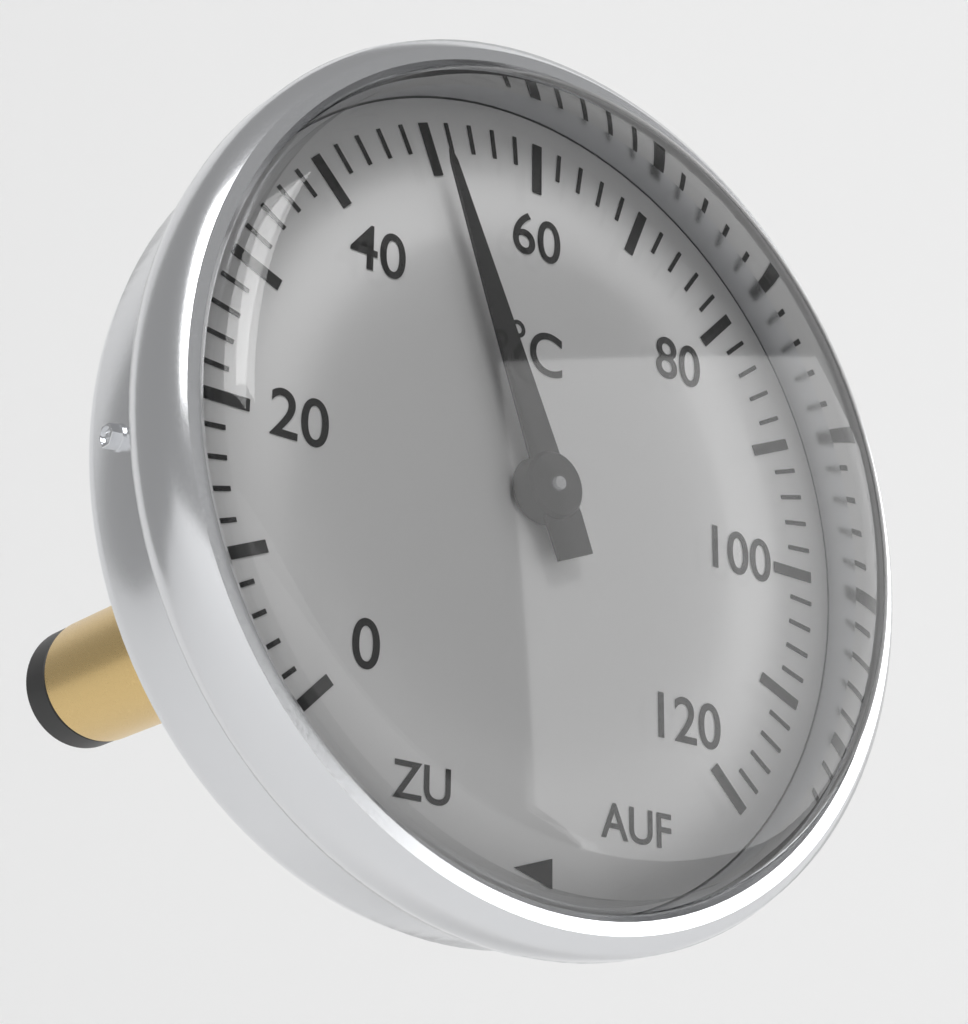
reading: 50 °C
